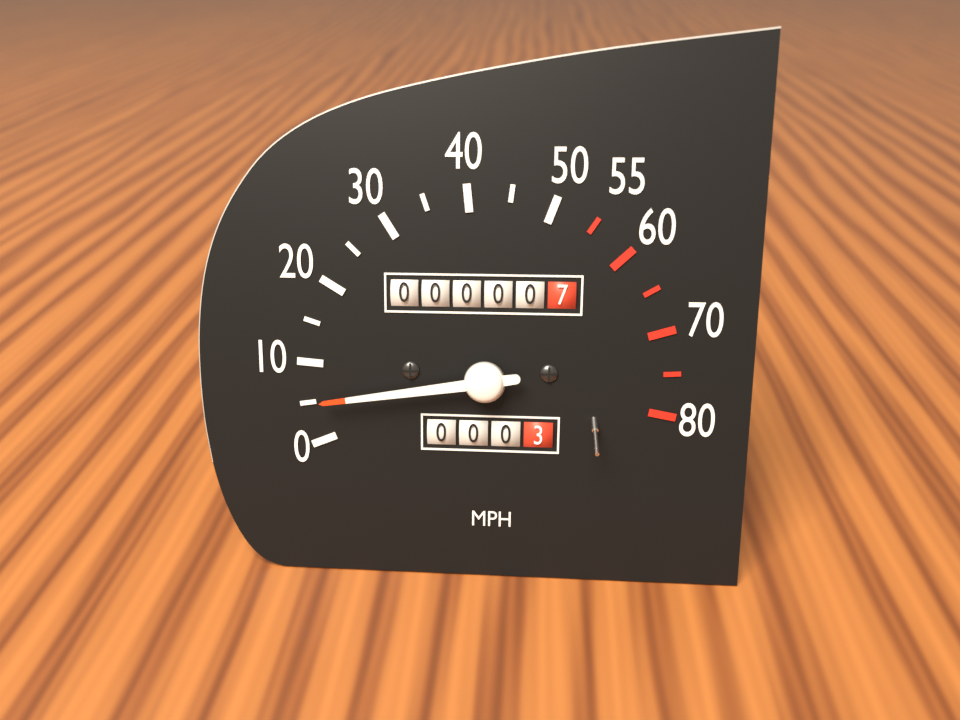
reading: 5 mph
